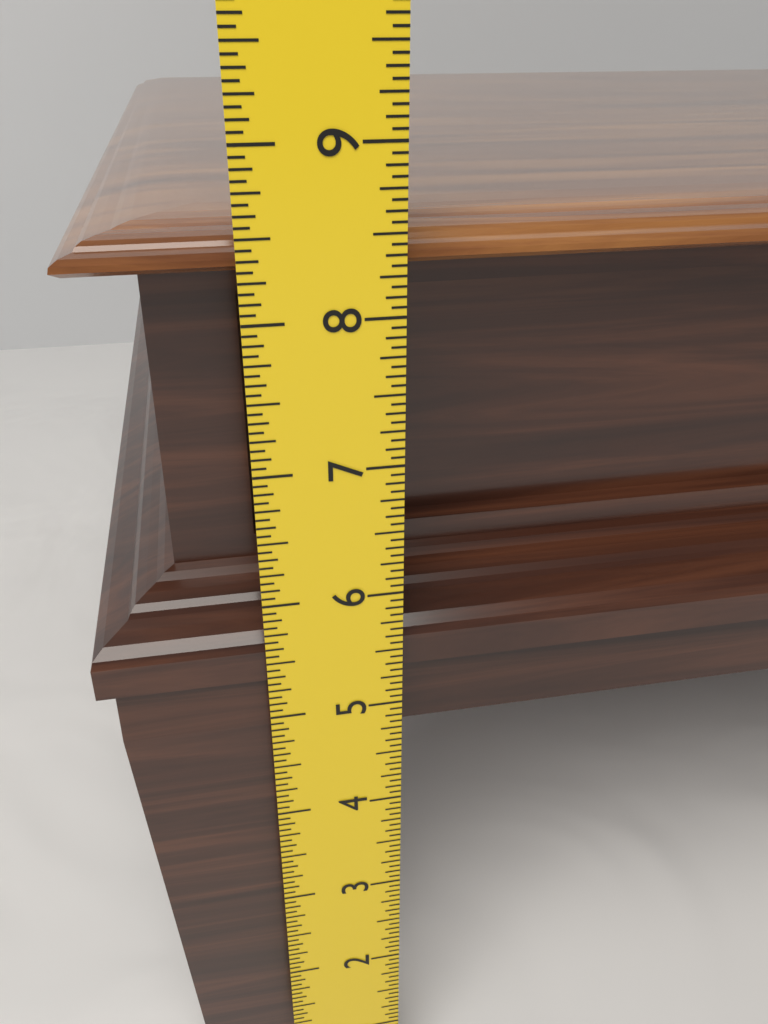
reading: 8.5000 in
